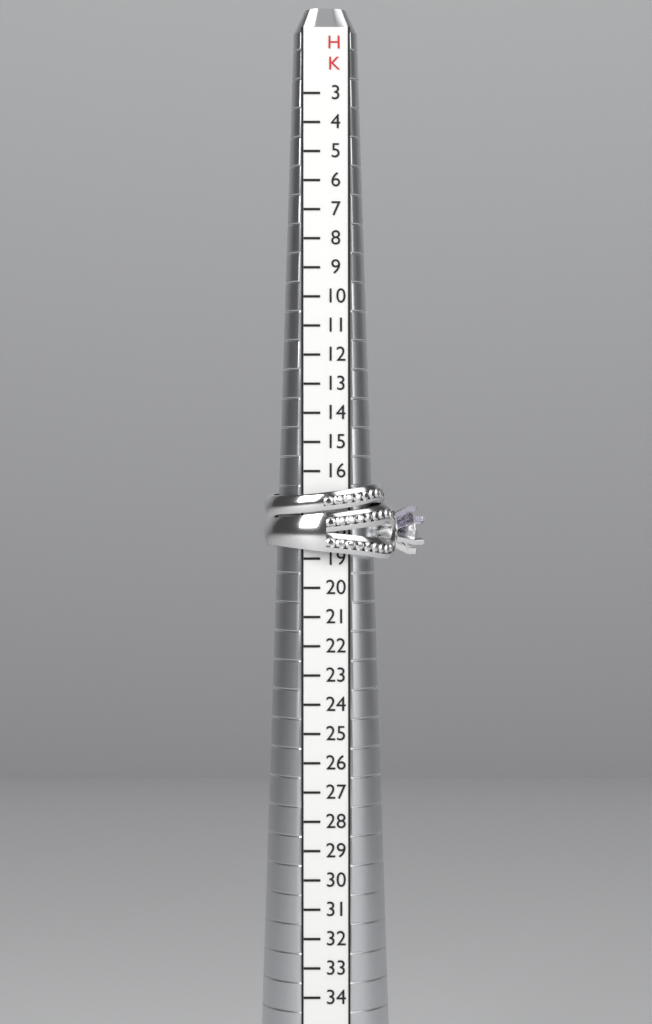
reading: 19 HK
